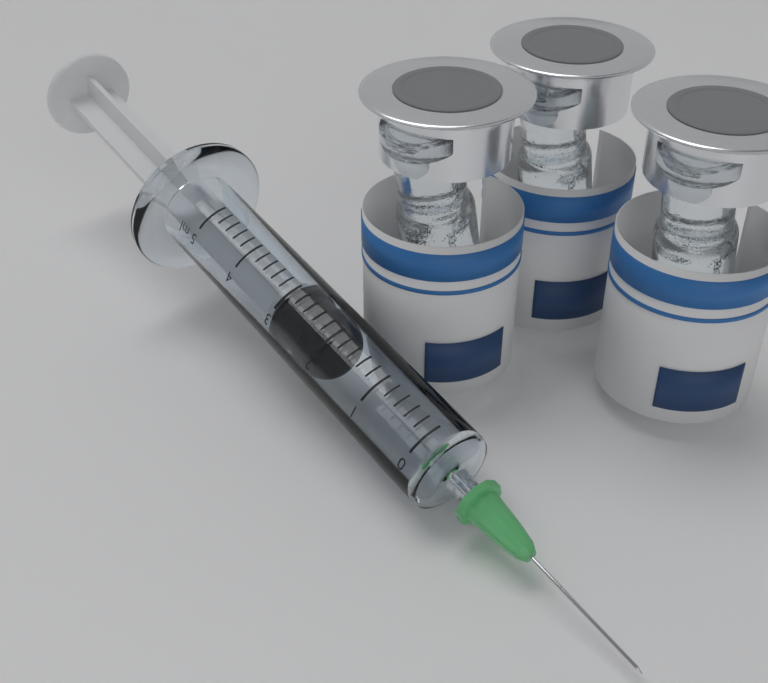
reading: 2.2 ml
